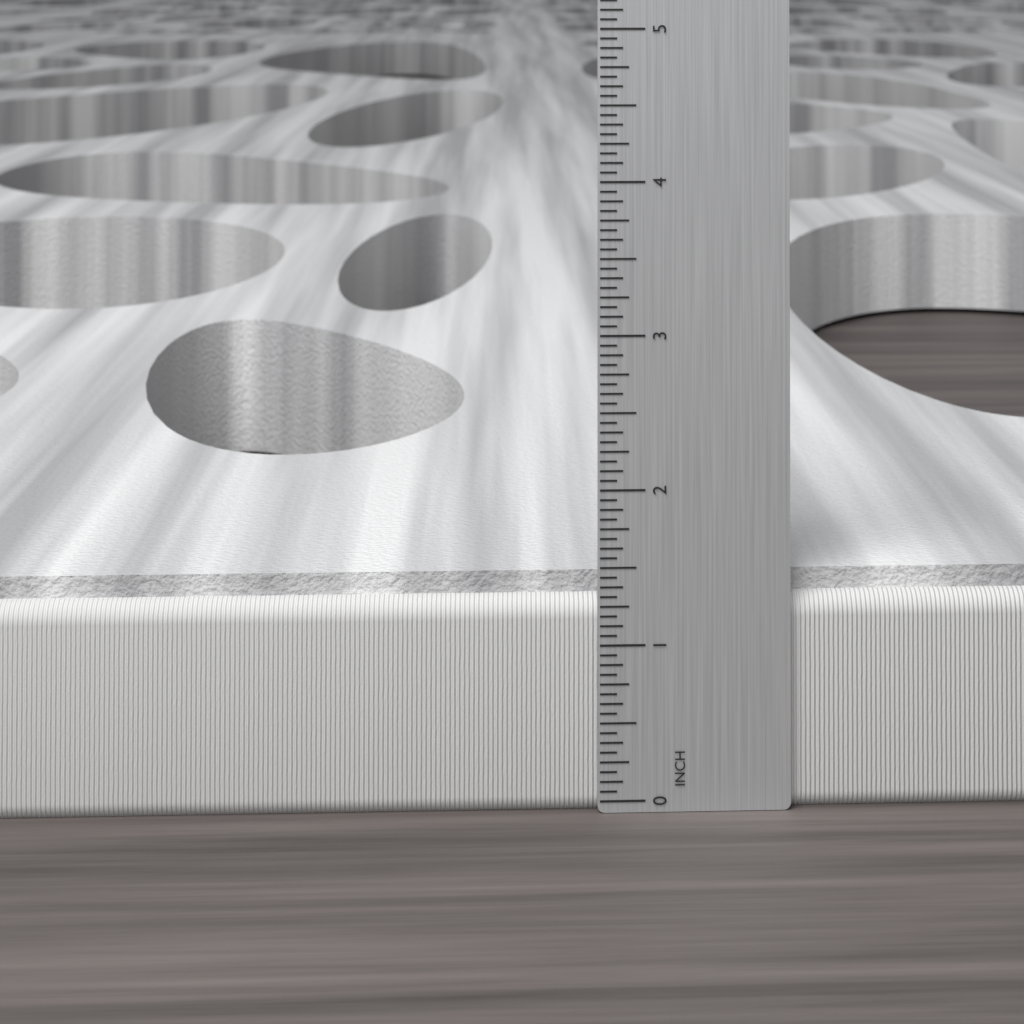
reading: 1.4375 in
